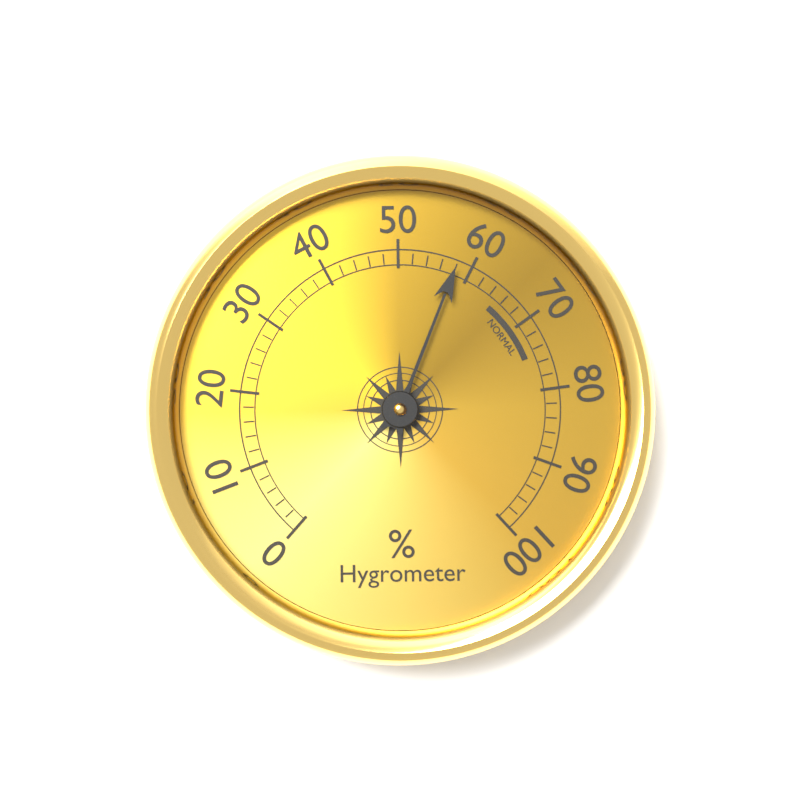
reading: 58 %
